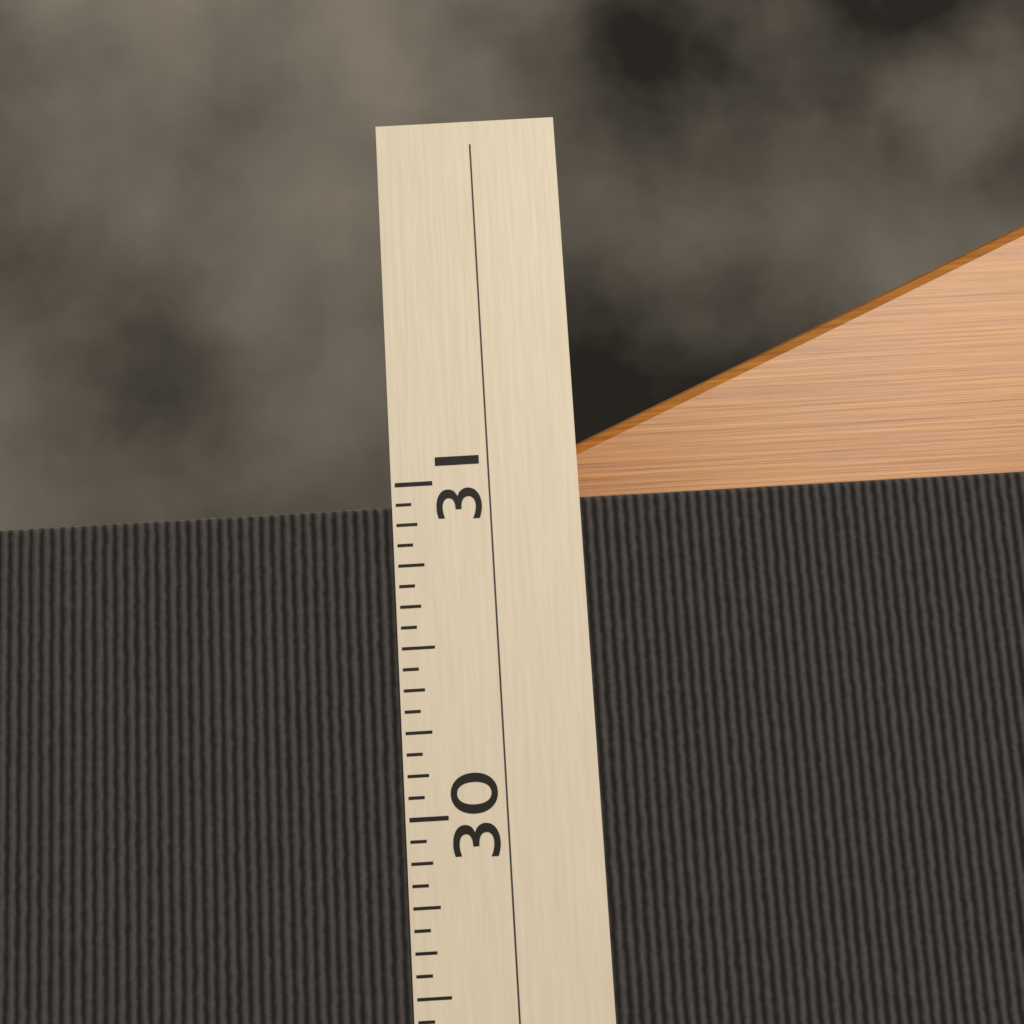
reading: 30.9375 (no unit)
